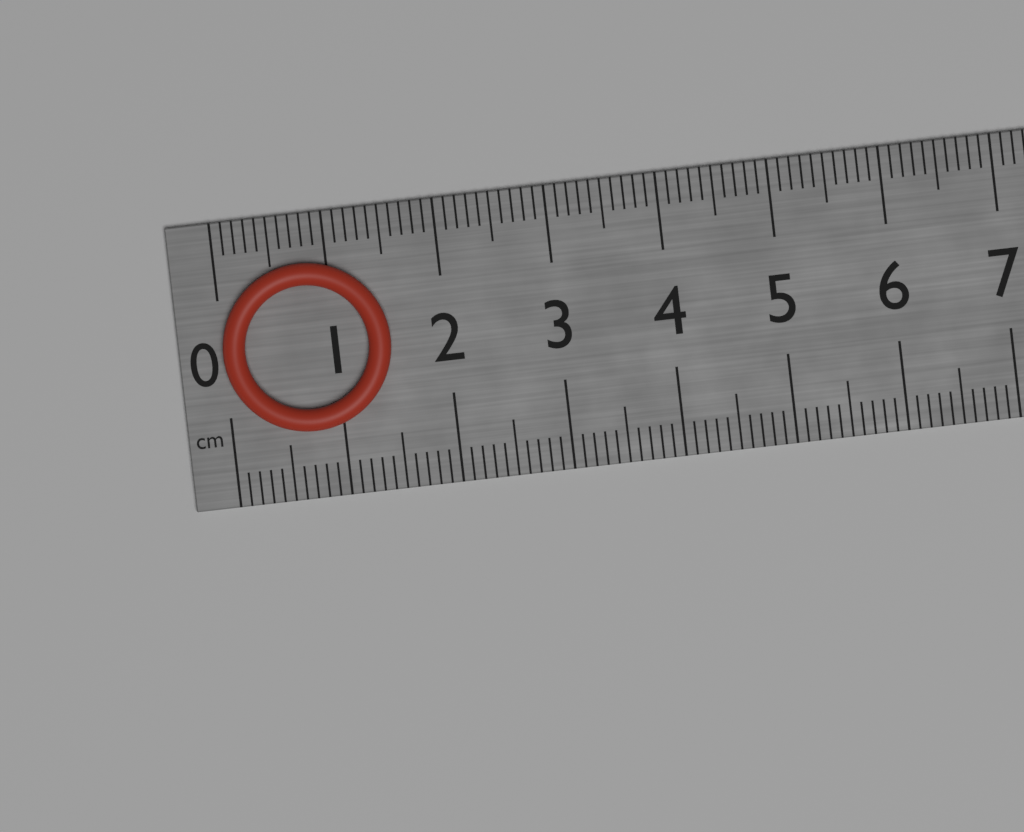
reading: 1.5 cm
